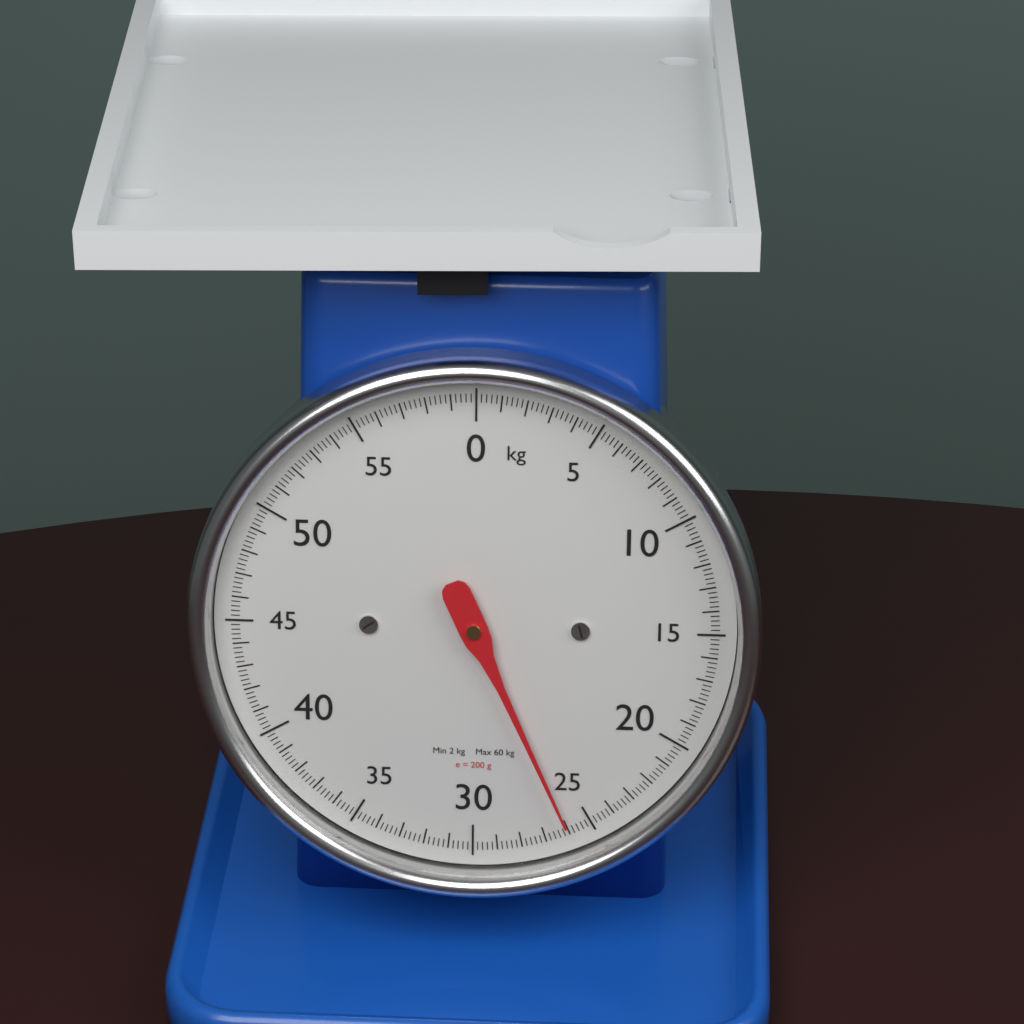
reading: 26.0 kg
